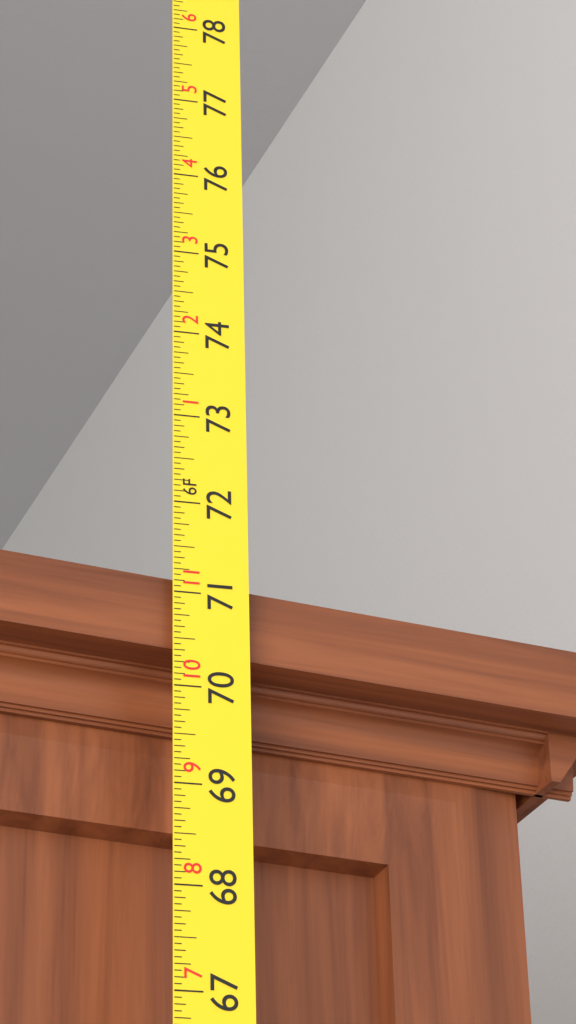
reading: 71.1875 in
